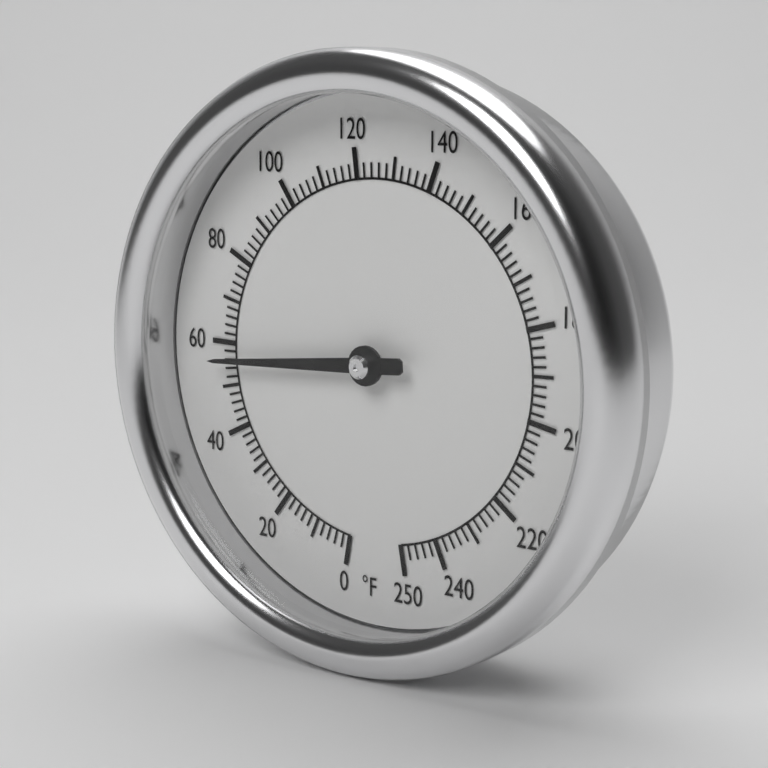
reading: 56 °F
